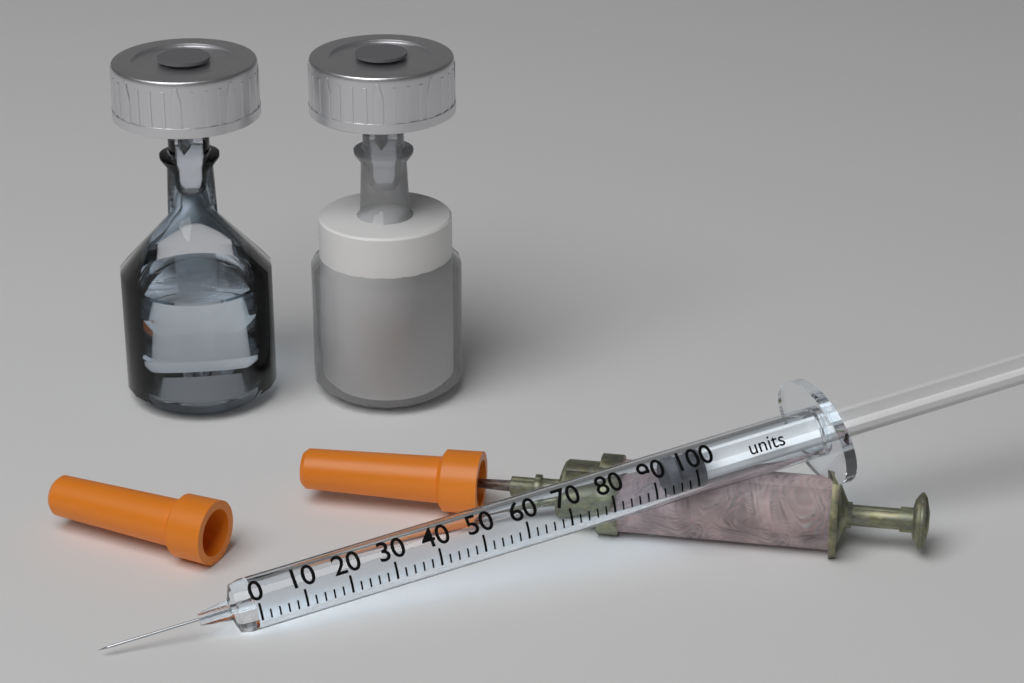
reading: 94 units
